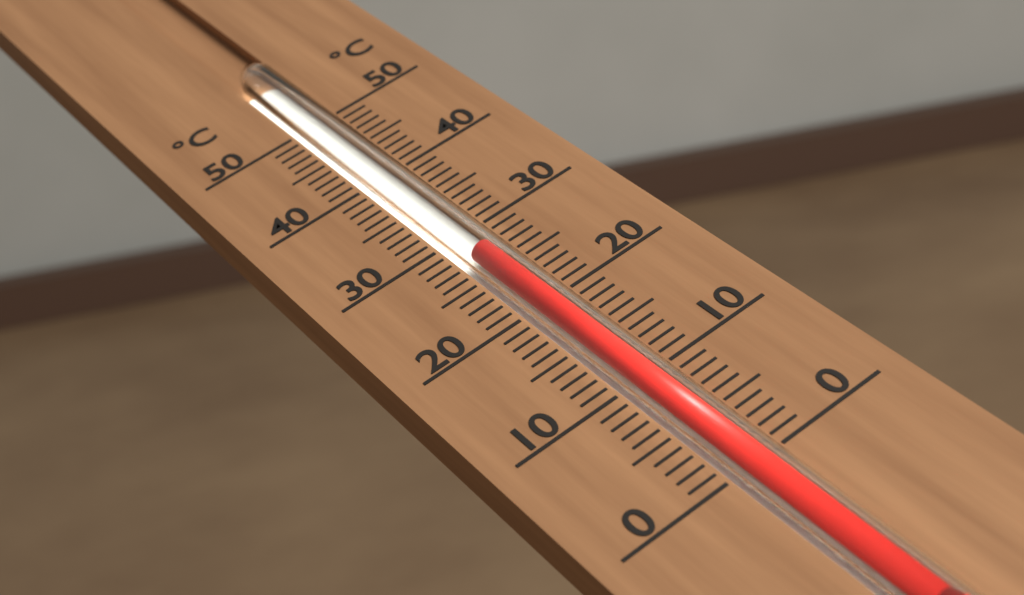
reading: 27 °C
